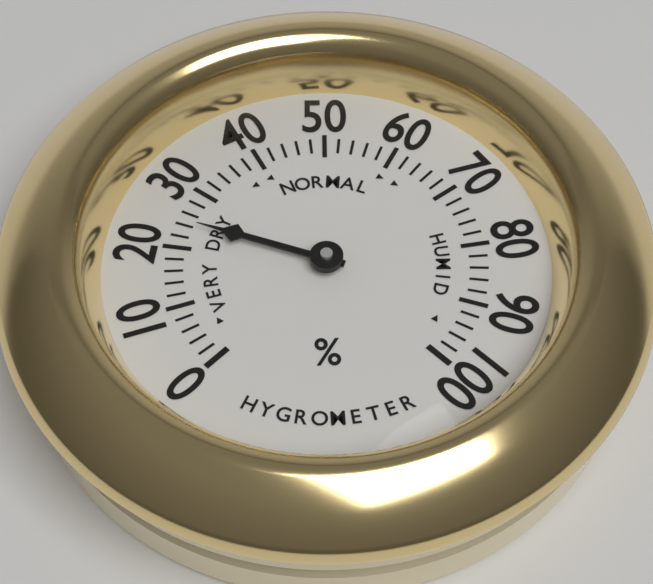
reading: 24 %
